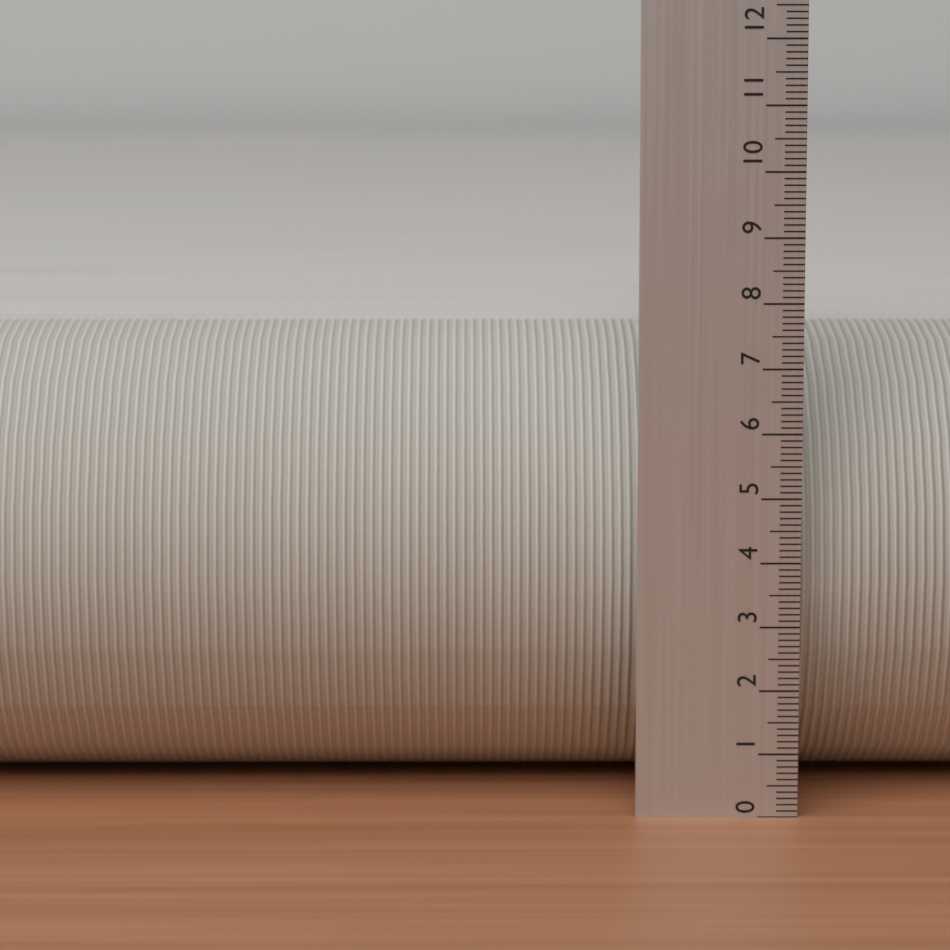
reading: 7.3 (no unit)
